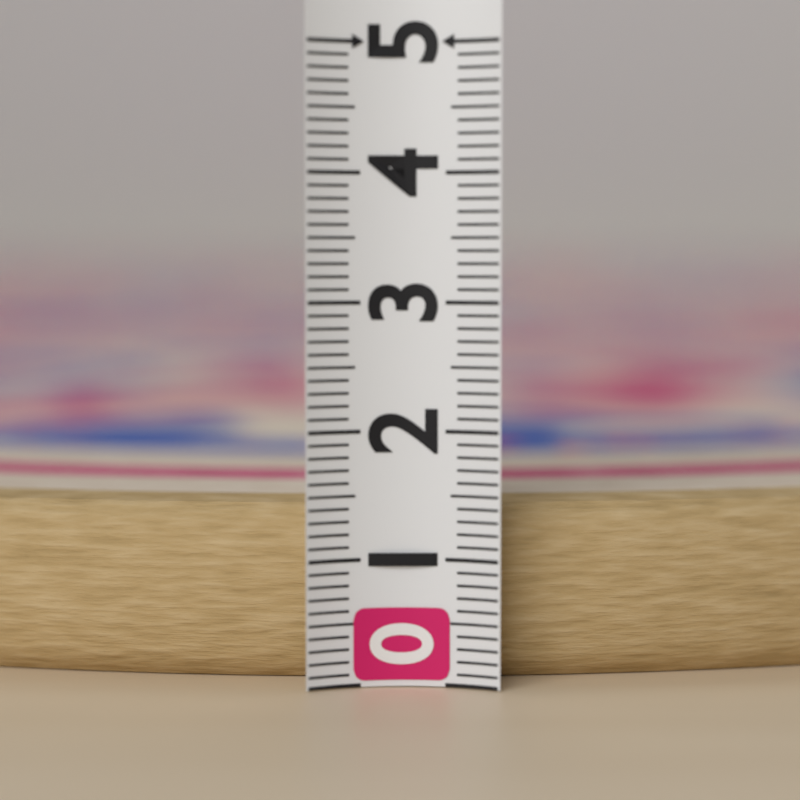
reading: 1.4 (no unit)
